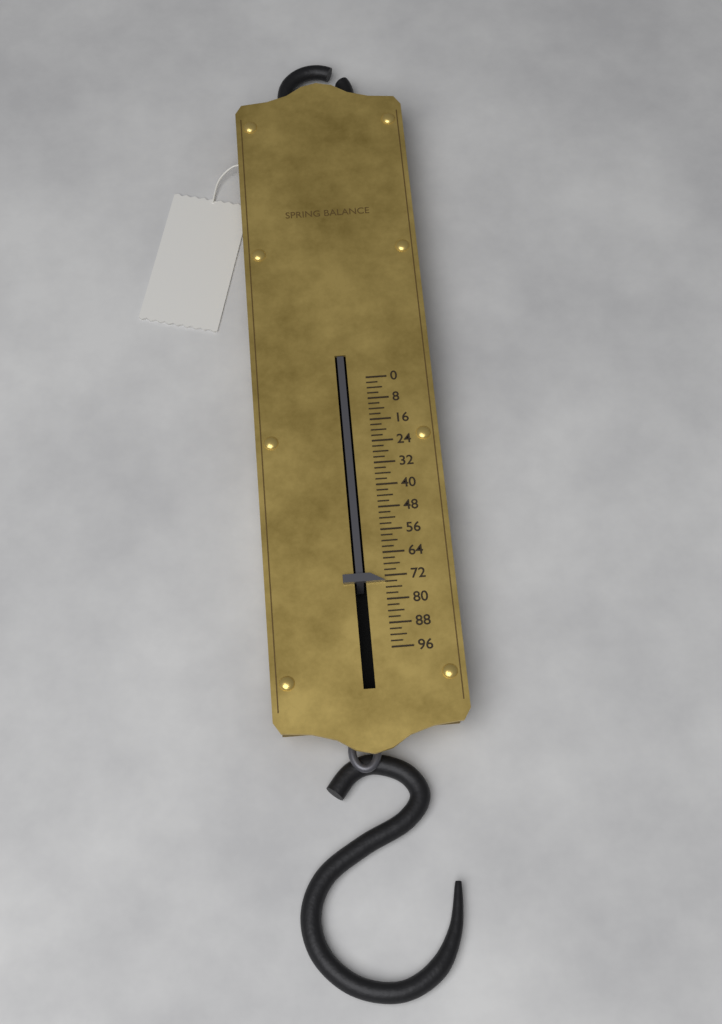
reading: 74 (no unit)
